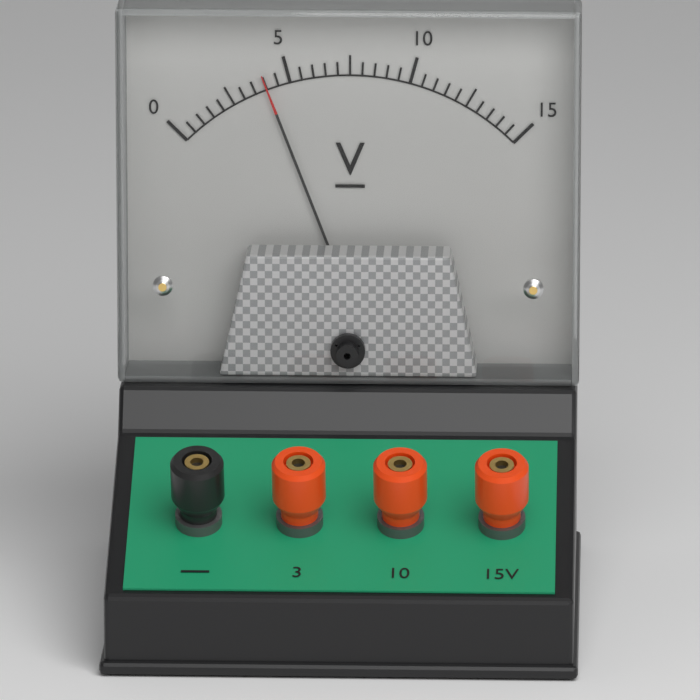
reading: 4.0 V
